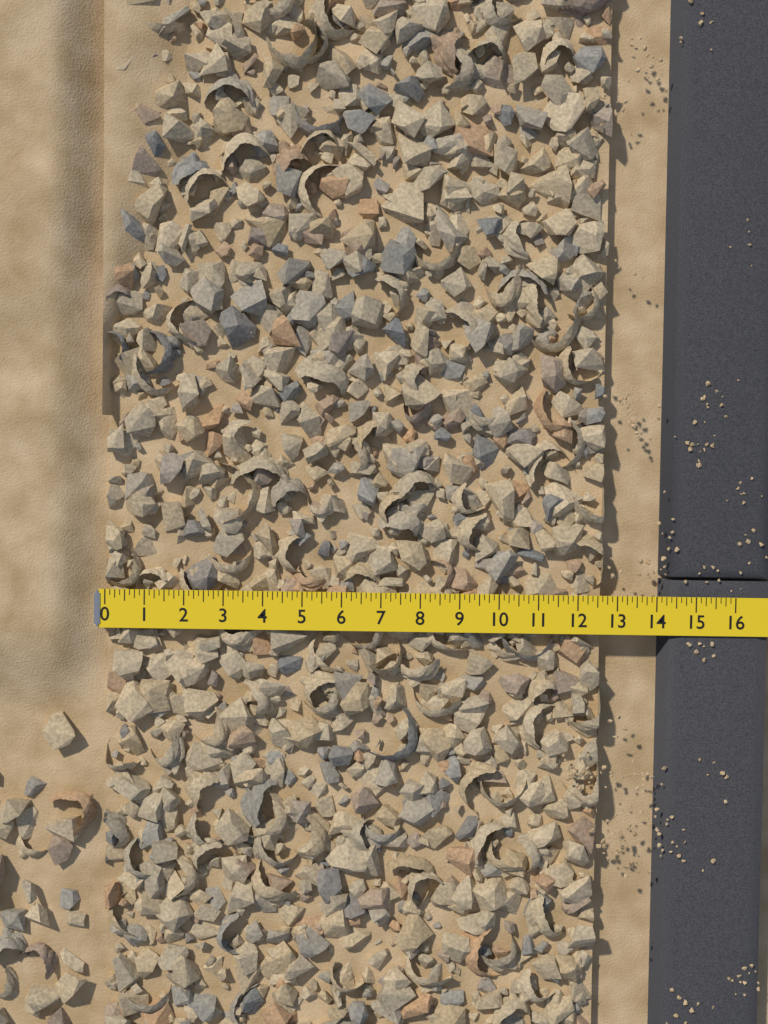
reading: 12.625 (no unit)
